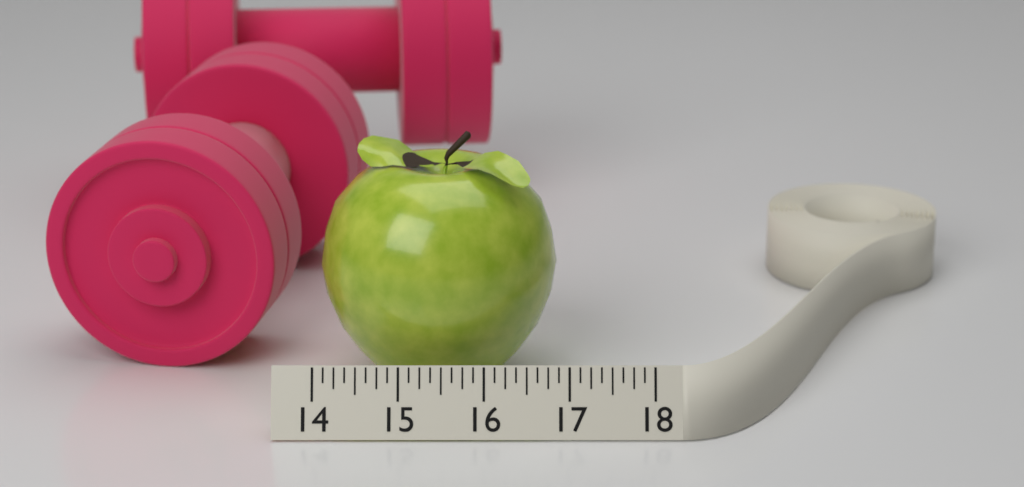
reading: 16.875 (no unit)
